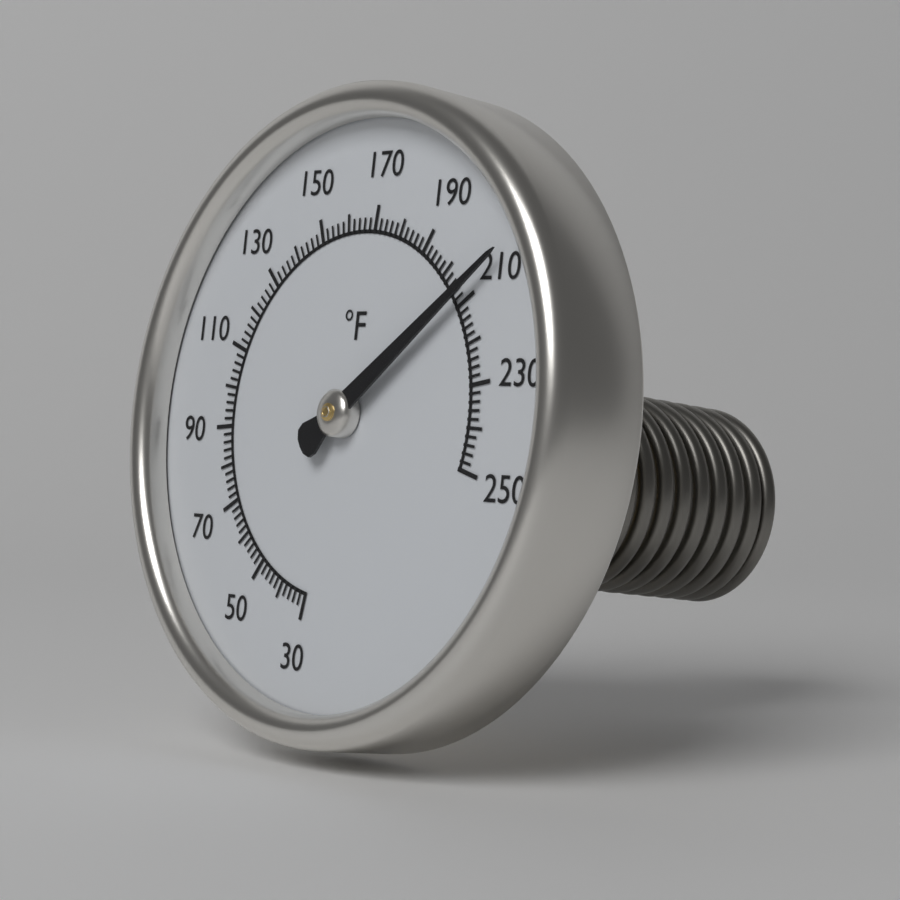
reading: 208 °F
